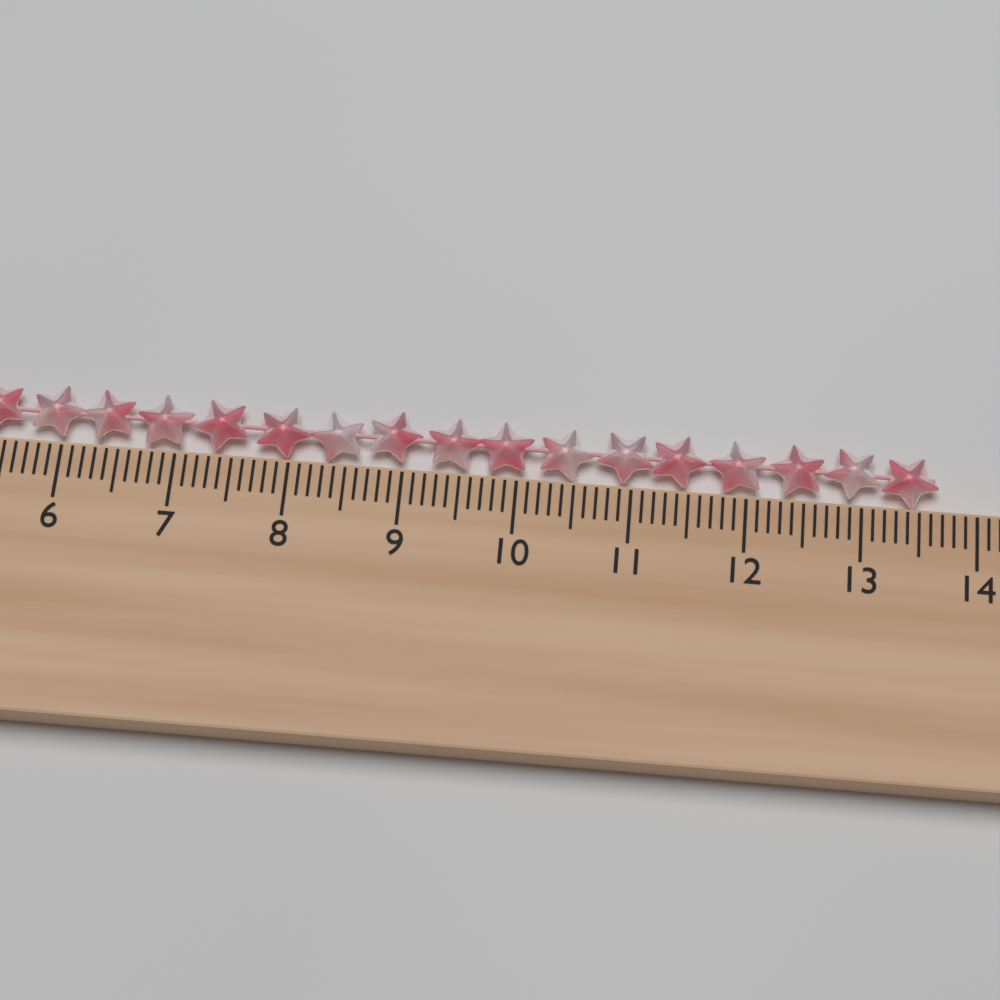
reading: 13.7 cm
